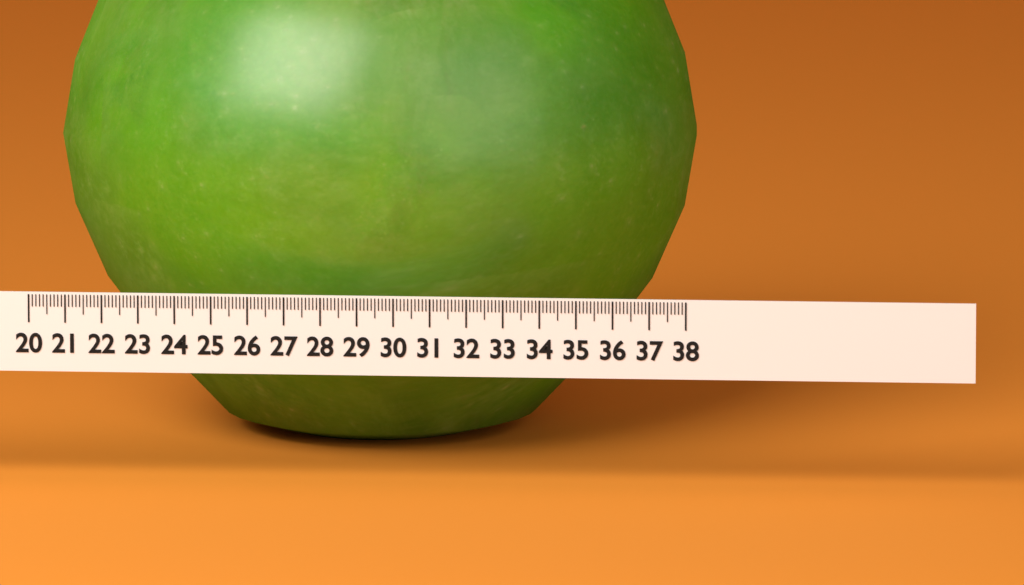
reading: 37.8 (no unit)
